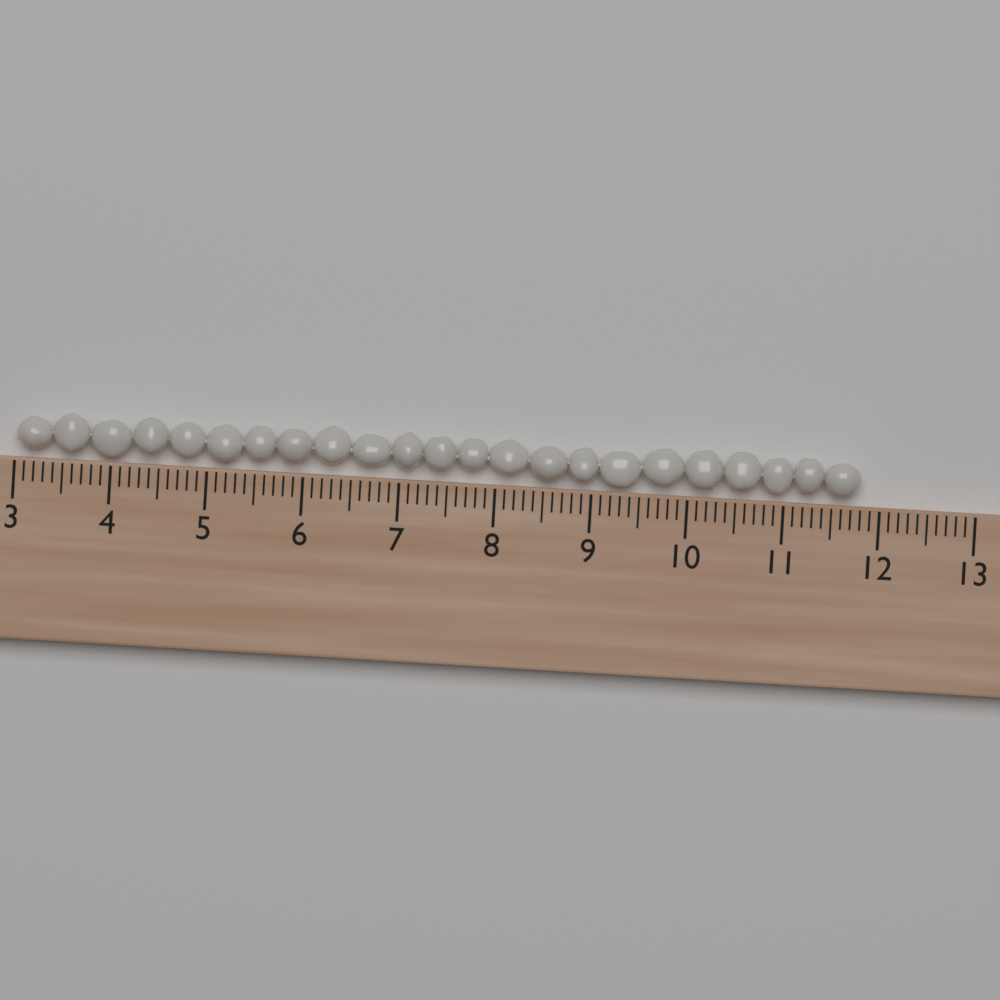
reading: 11.8 (no unit)
